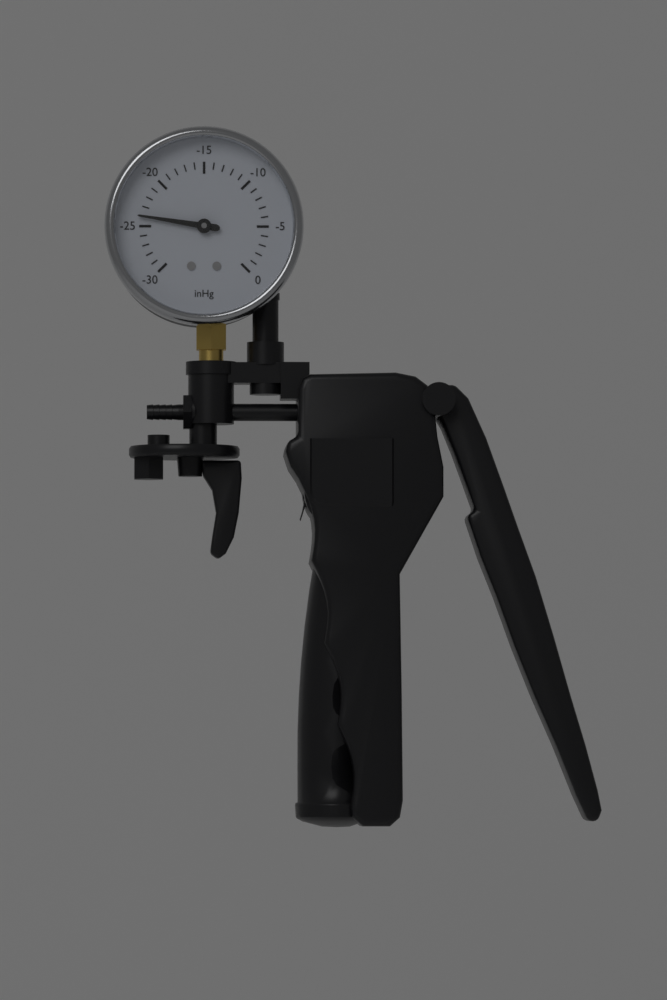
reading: -24 inHg
